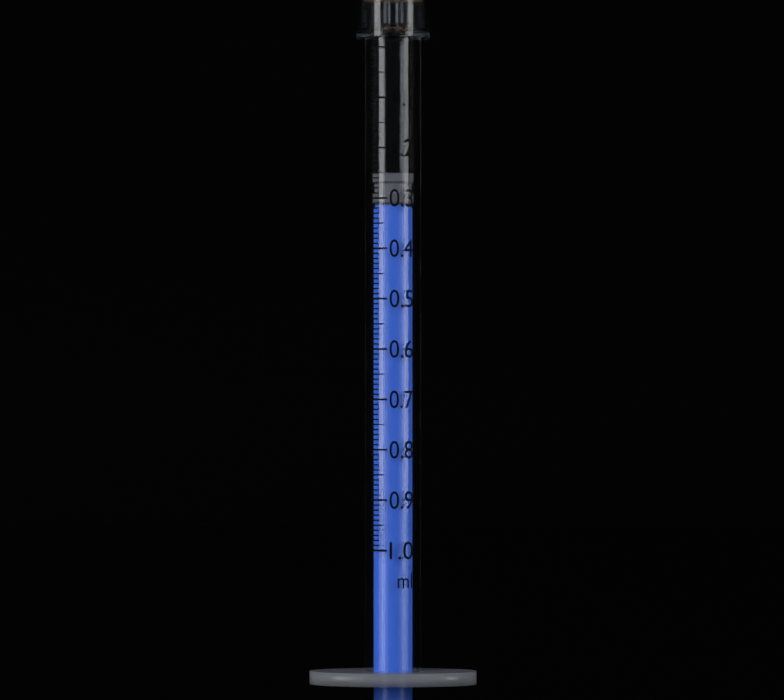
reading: 0.25 ml
